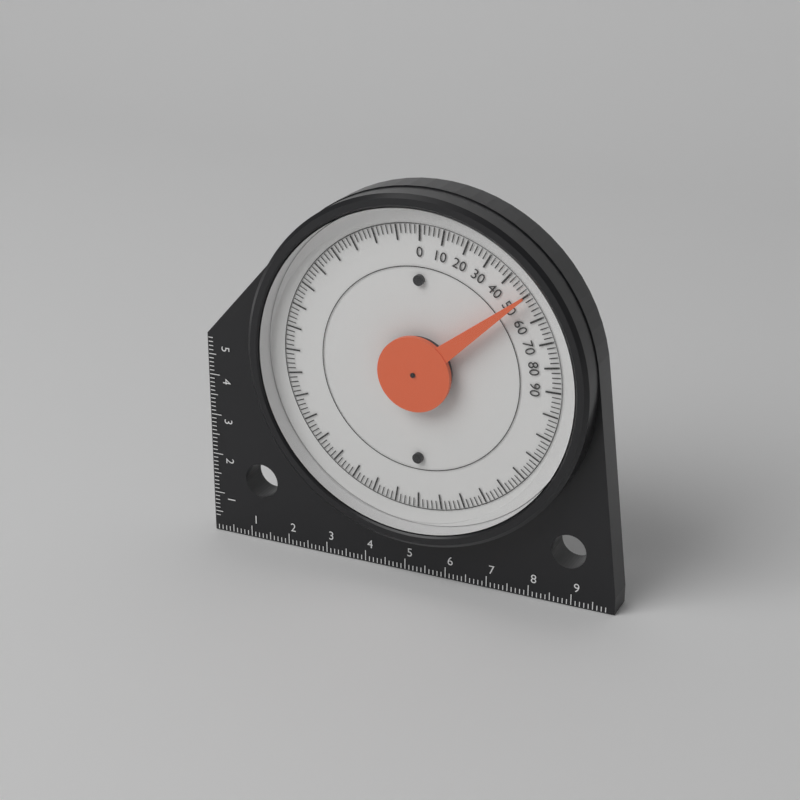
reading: 50 (no unit)
